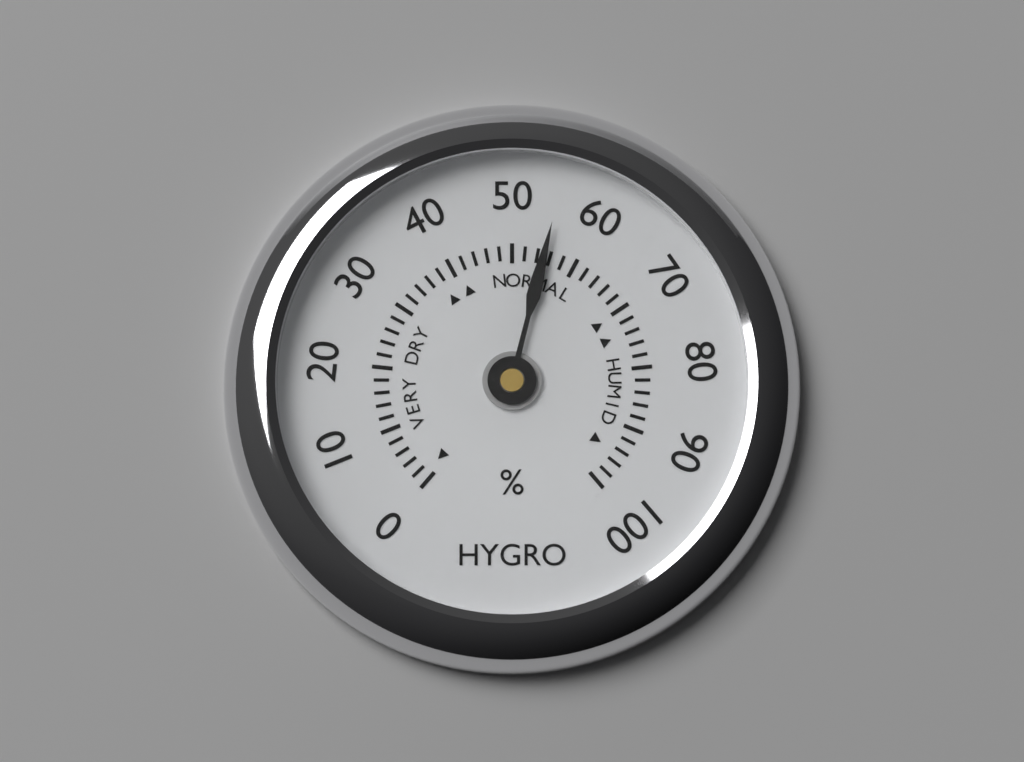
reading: 55 %
